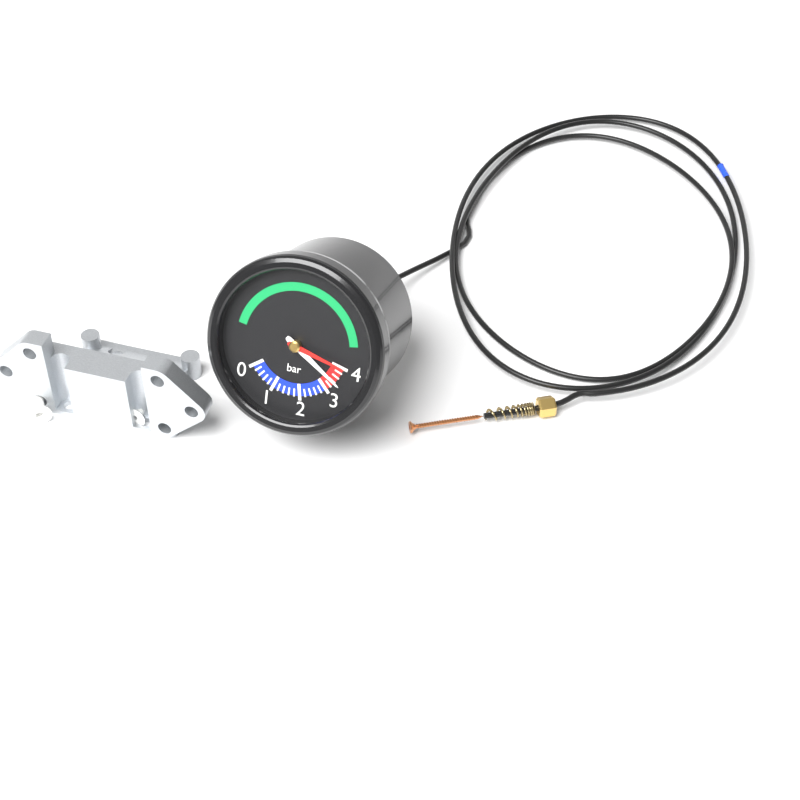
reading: 3.4 bar
